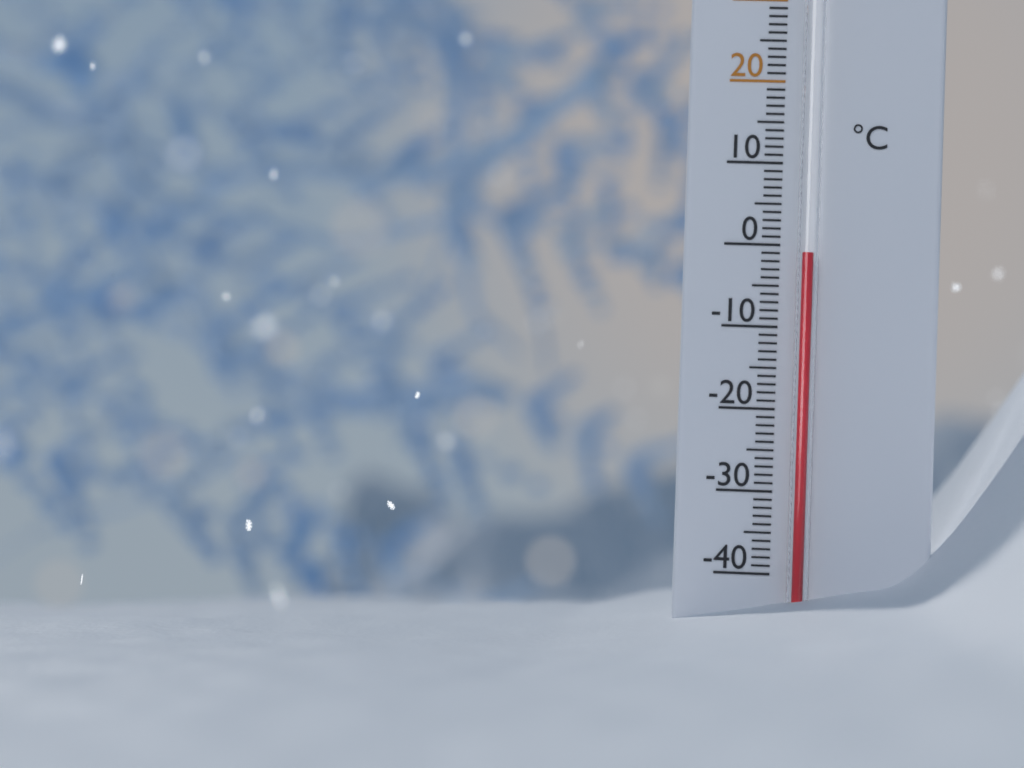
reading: -1 °C
